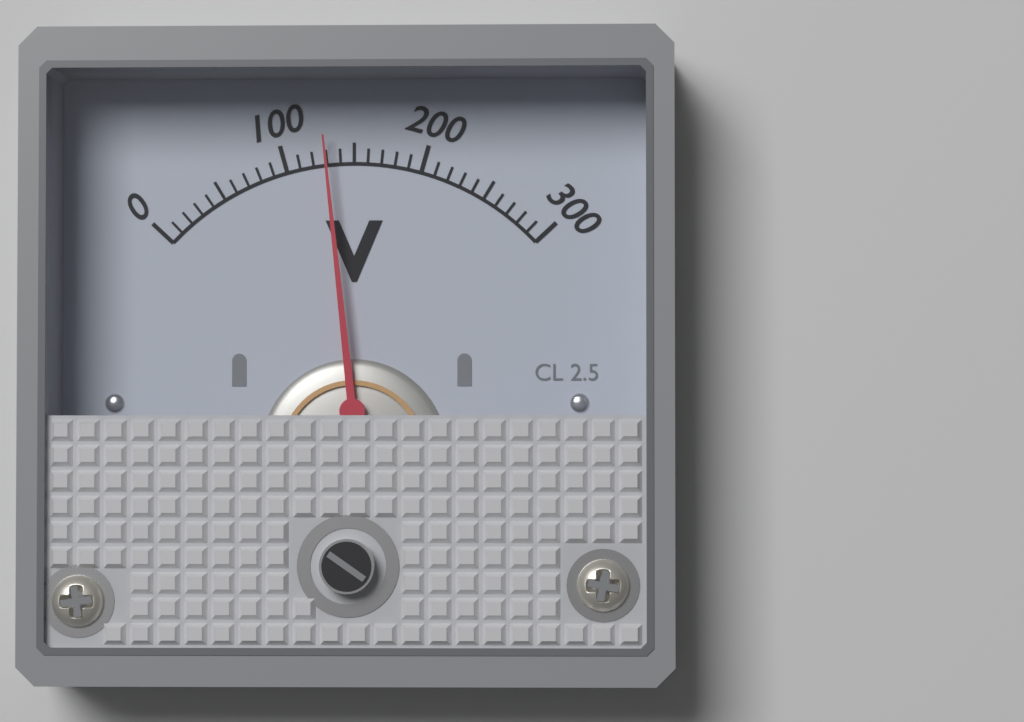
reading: 130 V
